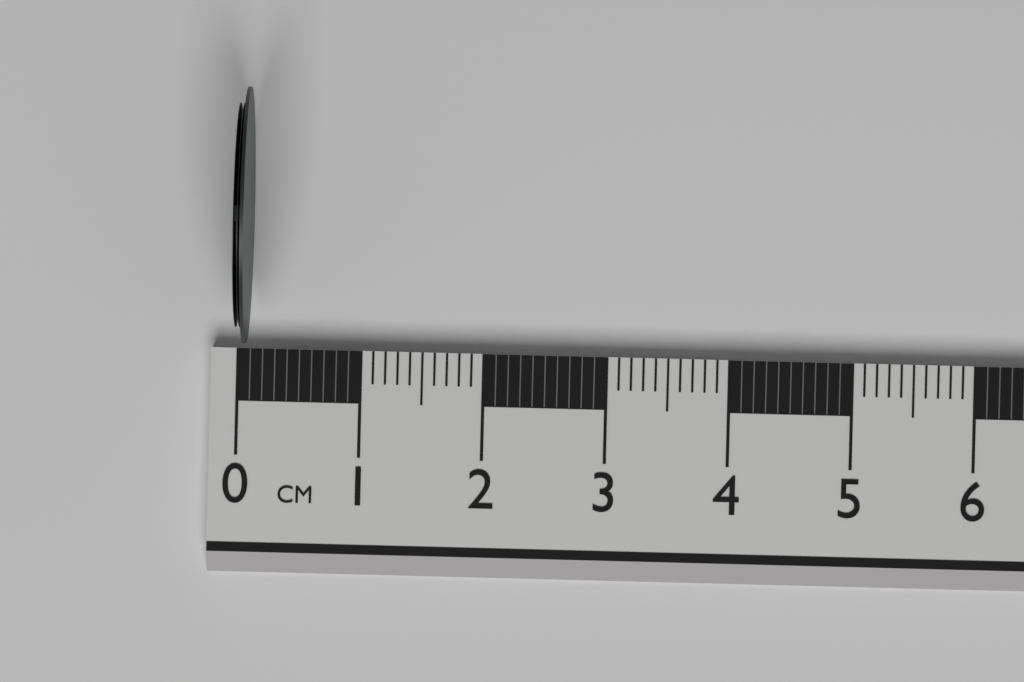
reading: 0.1 cm
